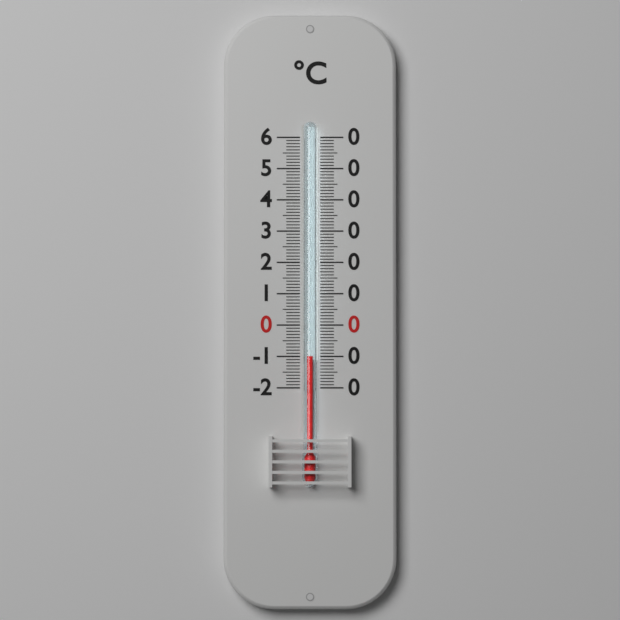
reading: -10 °C
